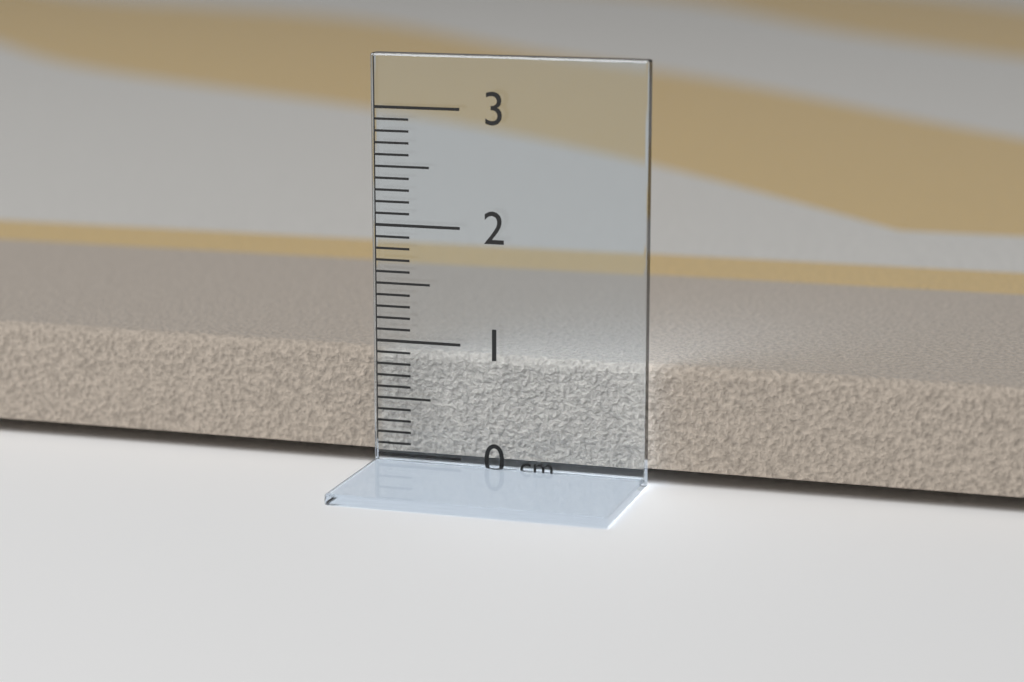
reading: 0.9 cm
